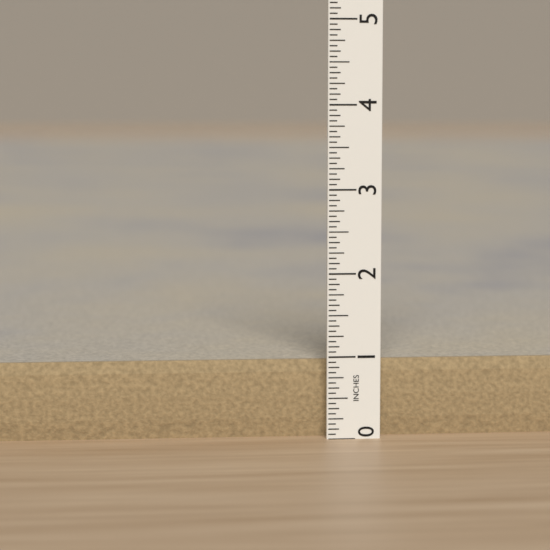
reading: 0.9375 in
